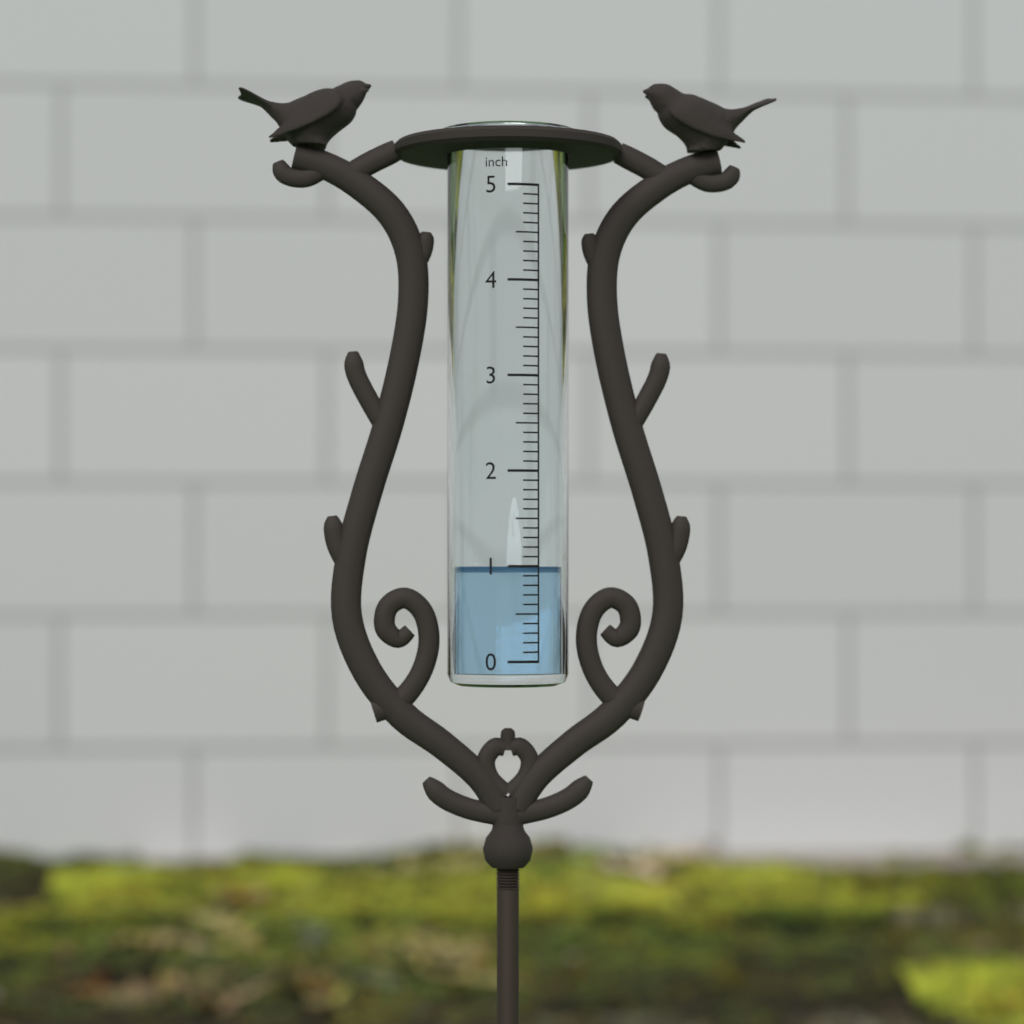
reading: 1.0 inch
